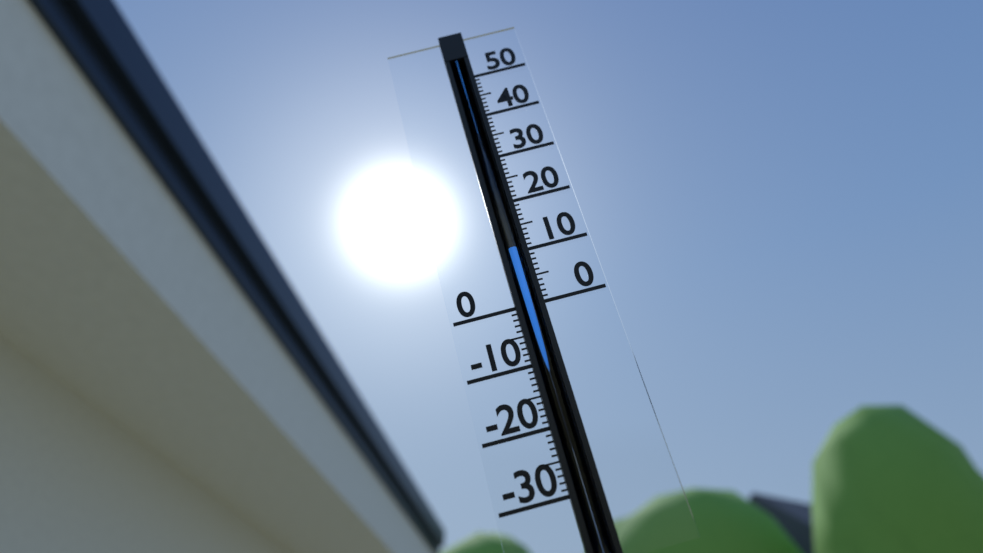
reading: 11 (no unit)
